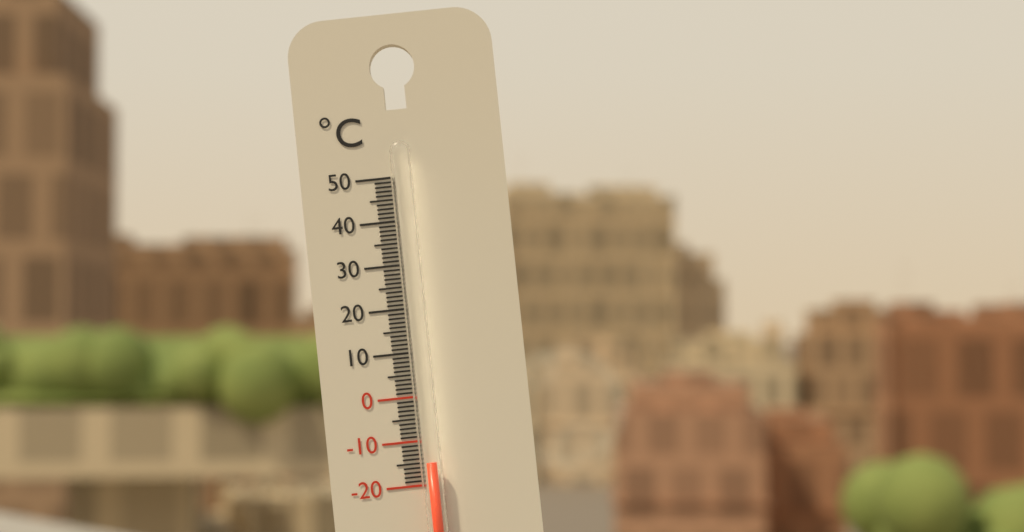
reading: -15 °C
